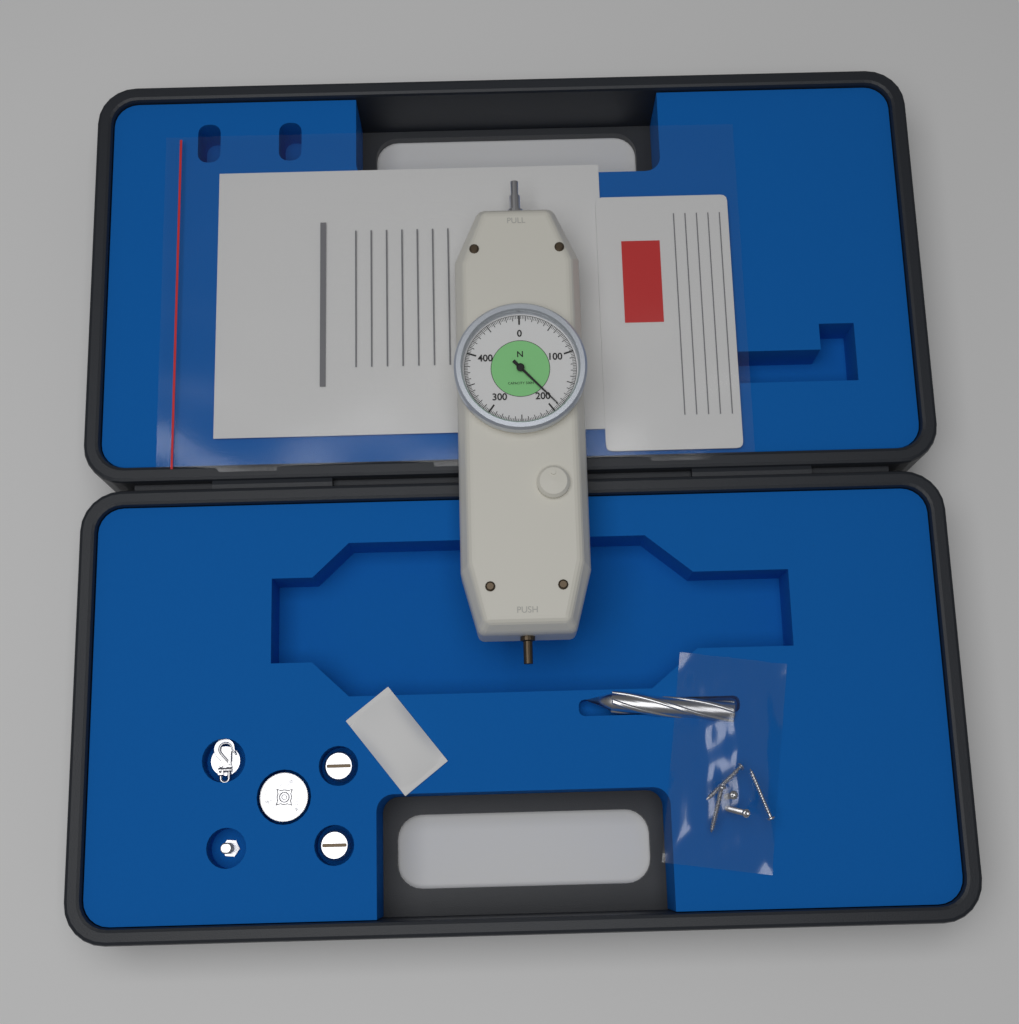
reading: 190.0 N
